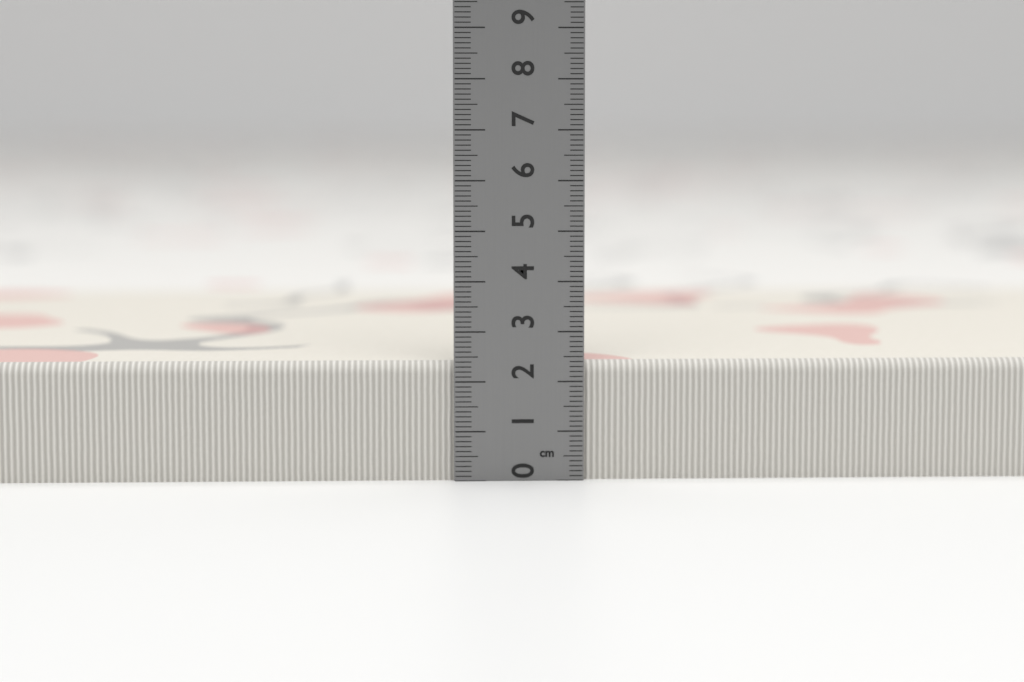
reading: 2.4 cm
